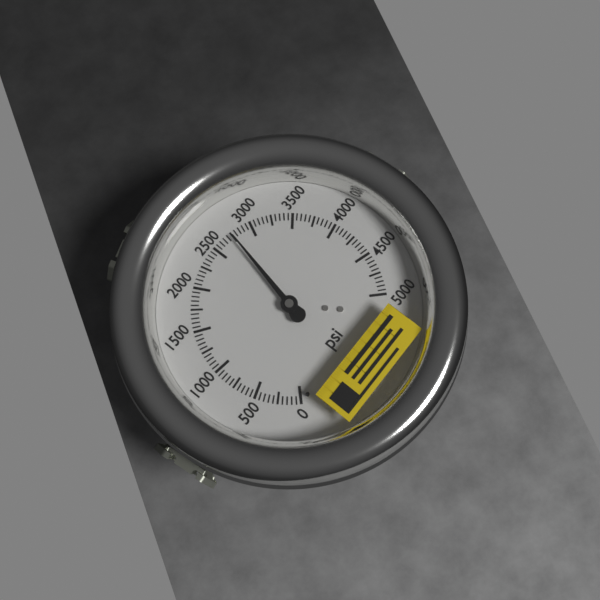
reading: 2750 psi
